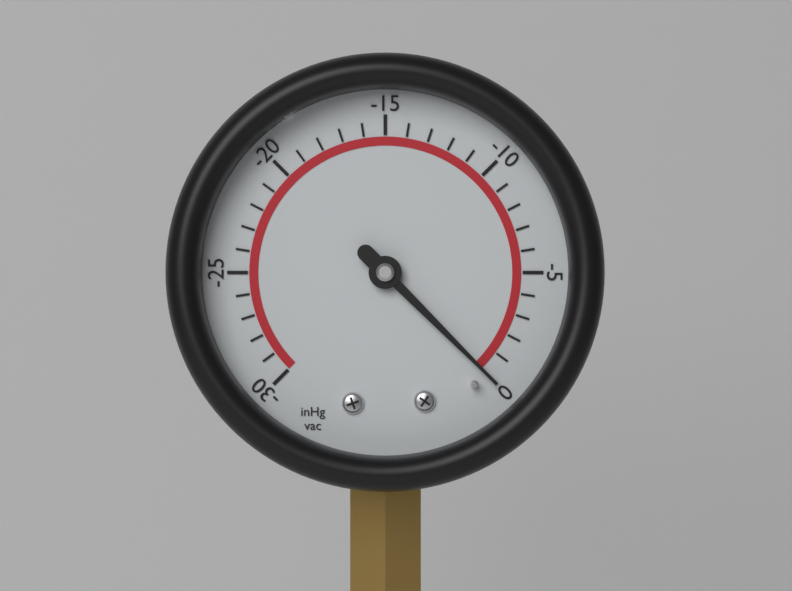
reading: 0 inHg
